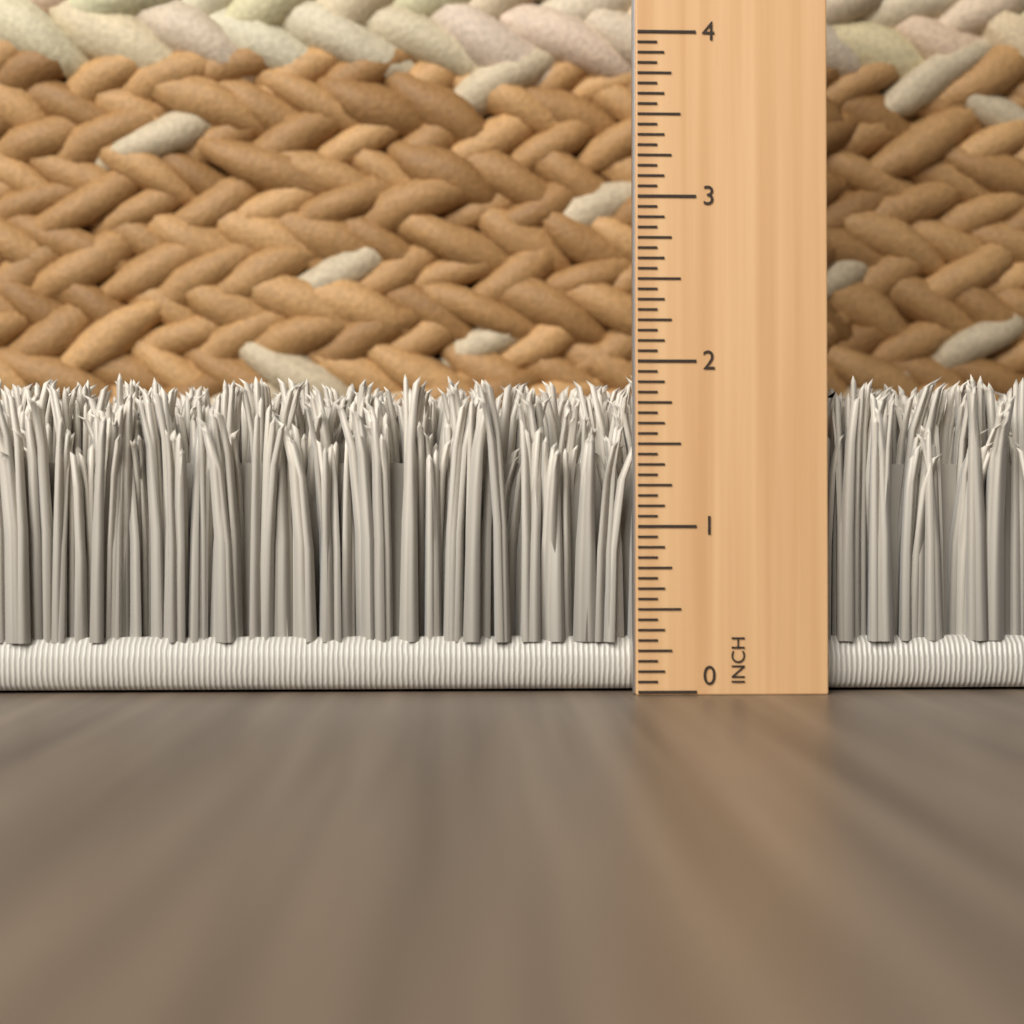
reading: 1.9375 in
